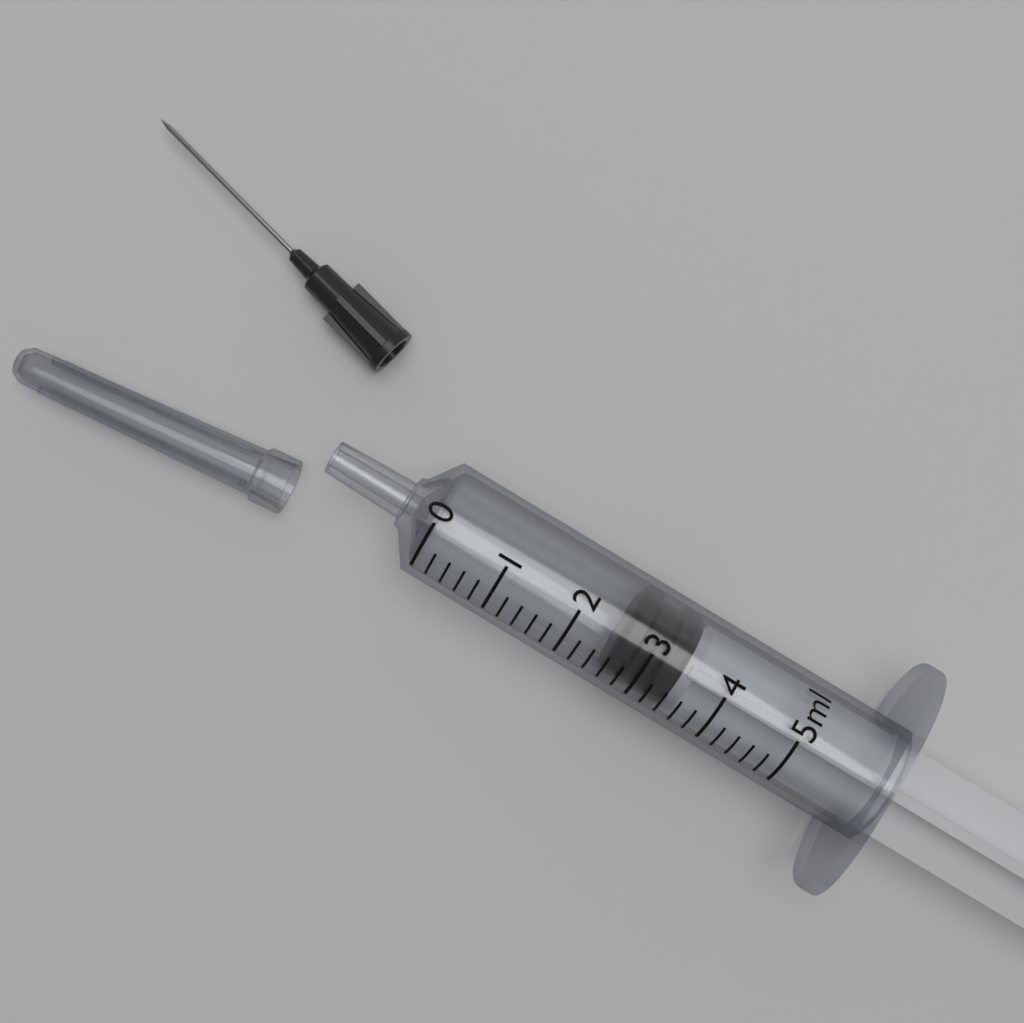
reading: 2.6 ml
